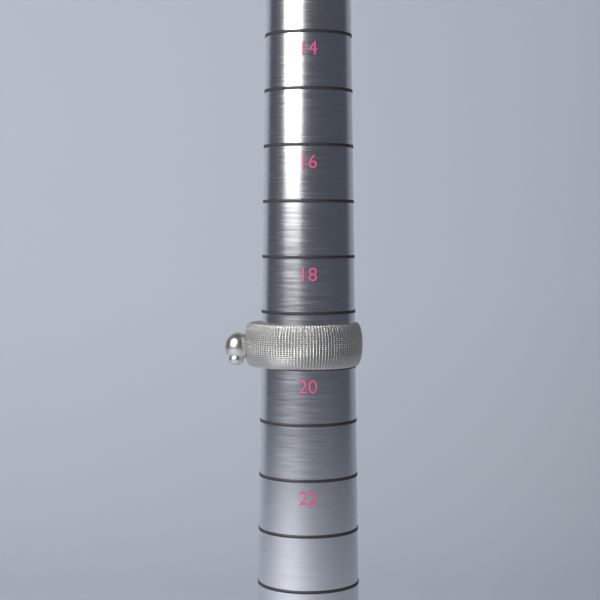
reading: 20 (no unit)
